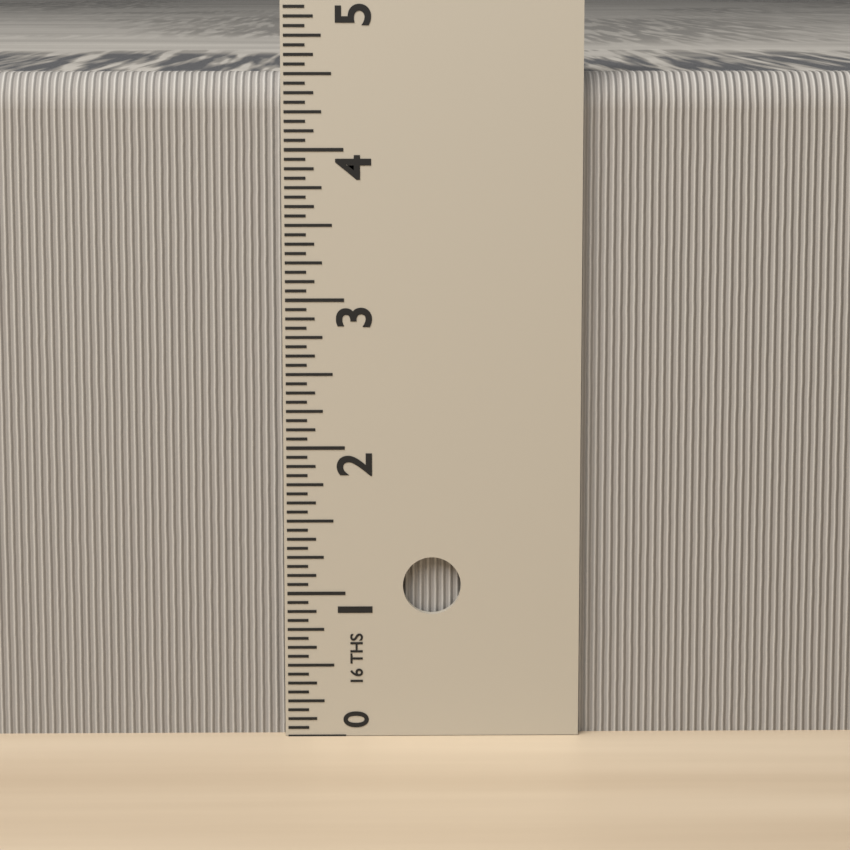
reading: 4.5000 in
